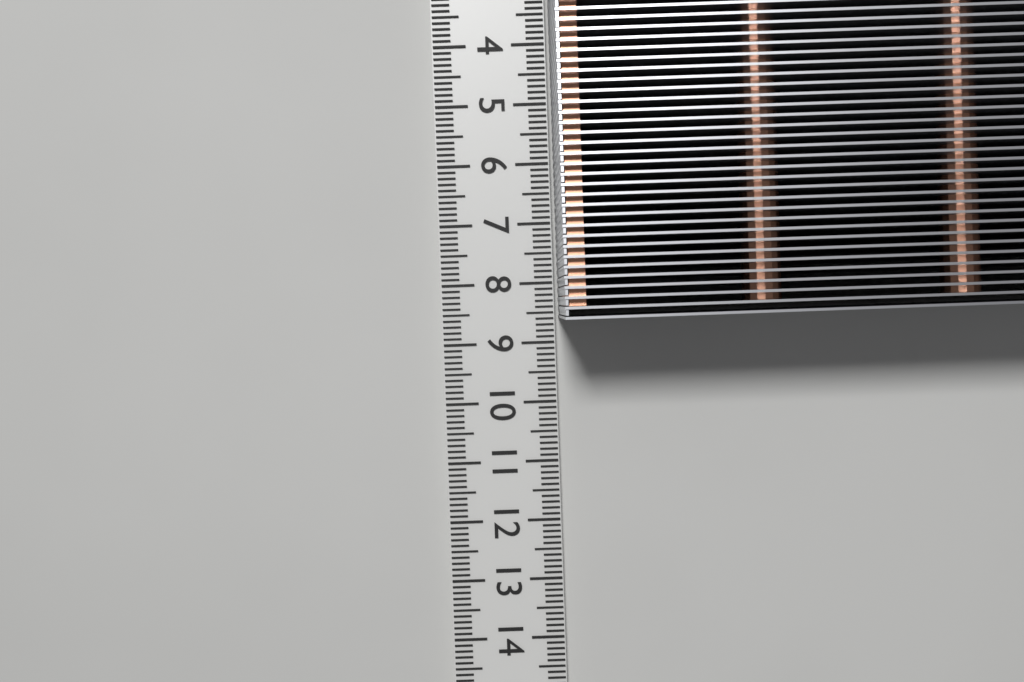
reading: 8.6 cm
